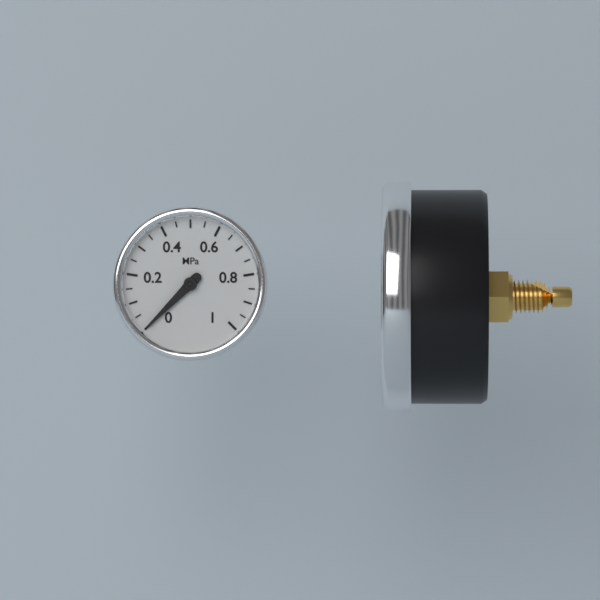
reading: 0.00 MPa
